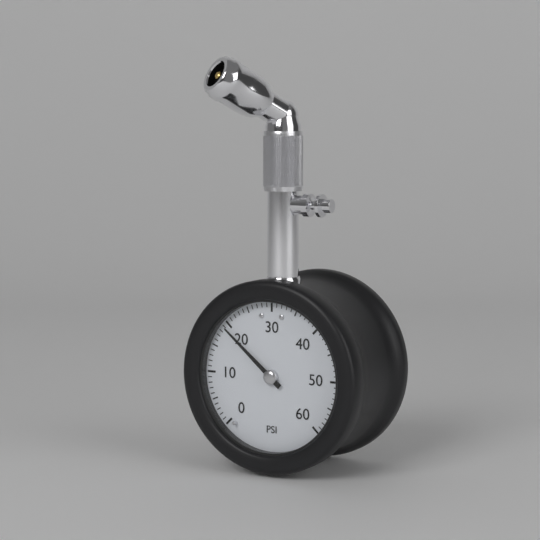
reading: 19 psi
